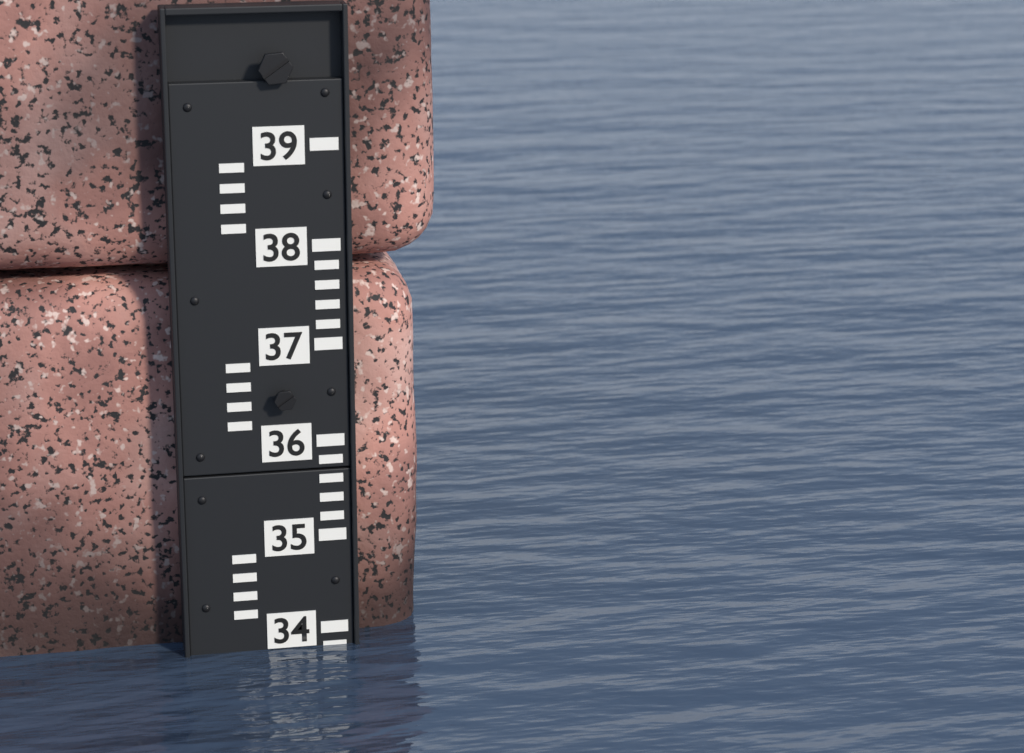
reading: 33.8 (no unit)
